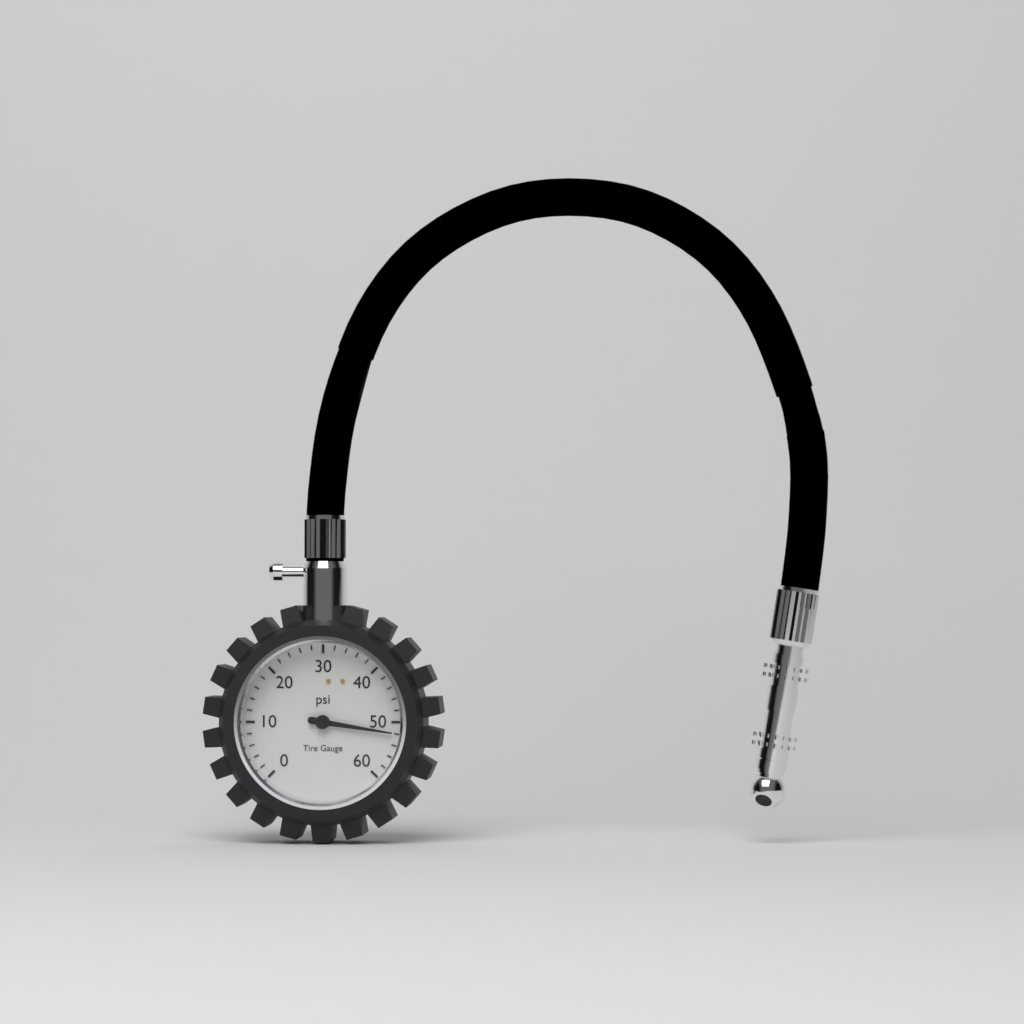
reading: 52 psi
